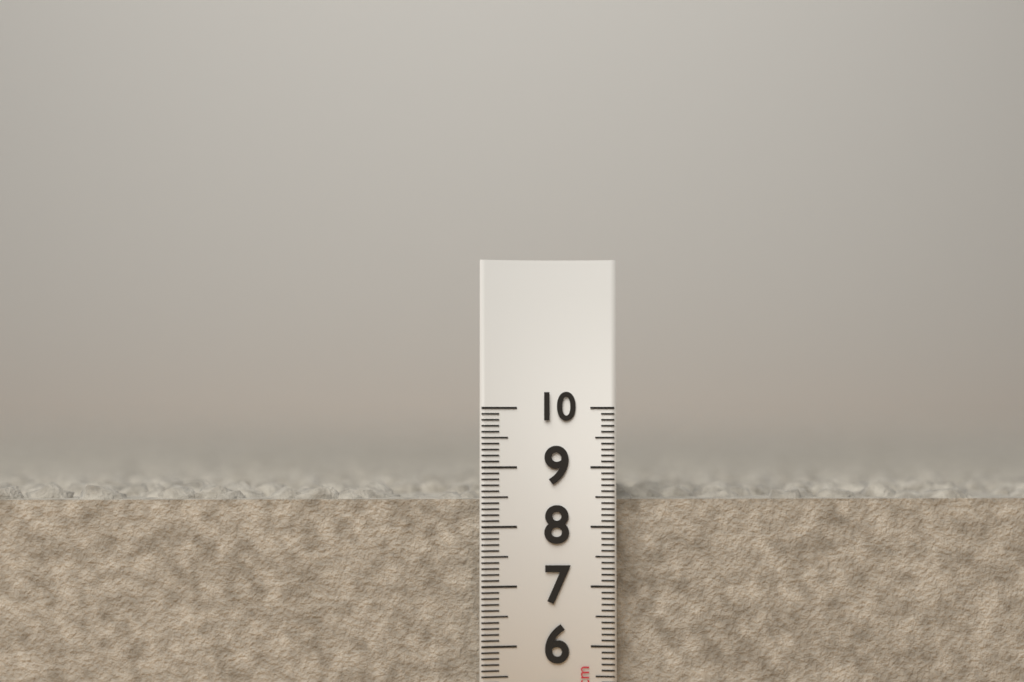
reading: 8.8 cm
